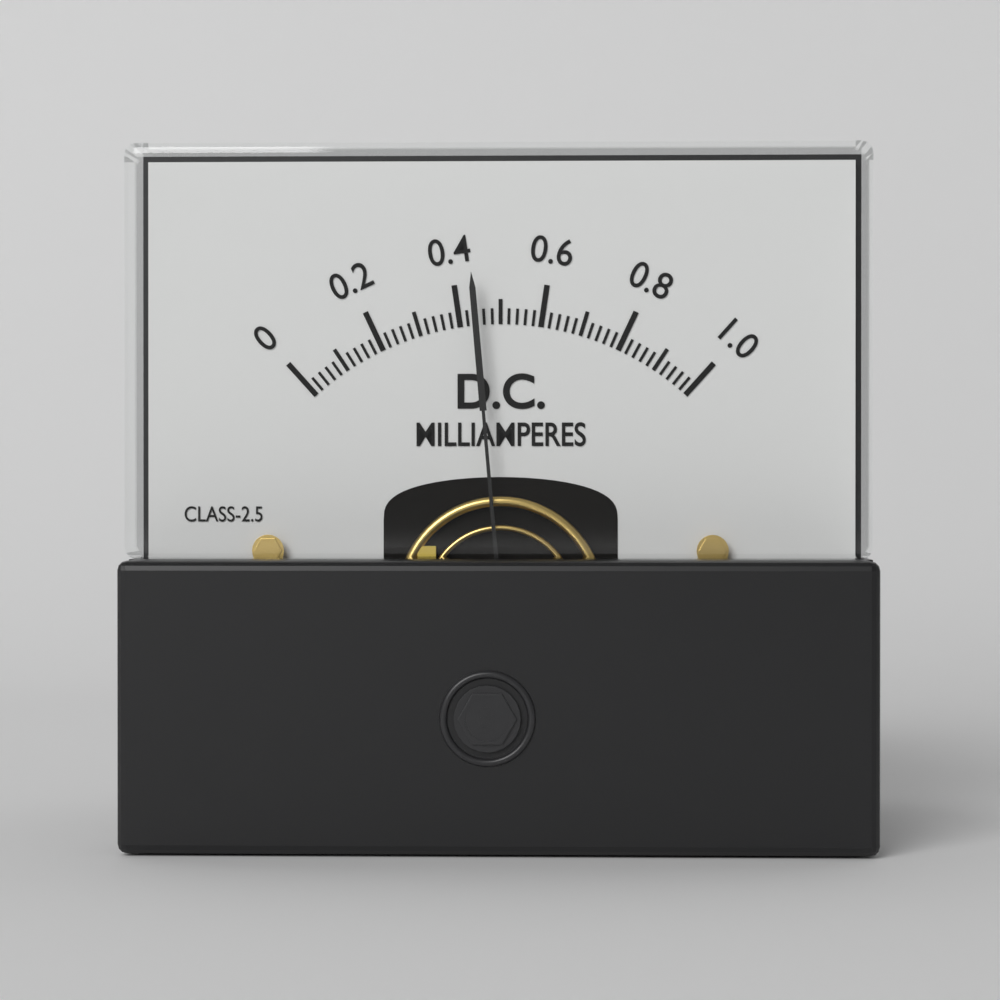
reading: 0.44 mA
